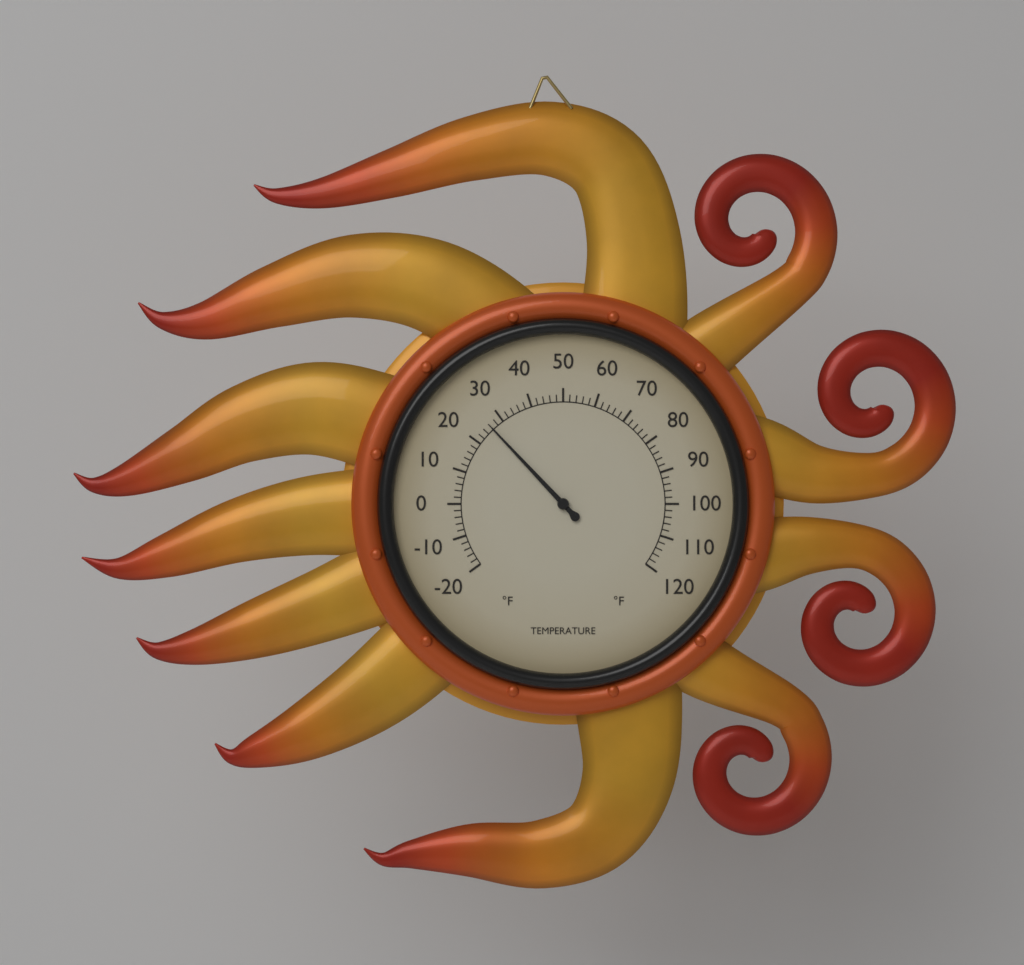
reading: 26 °F
